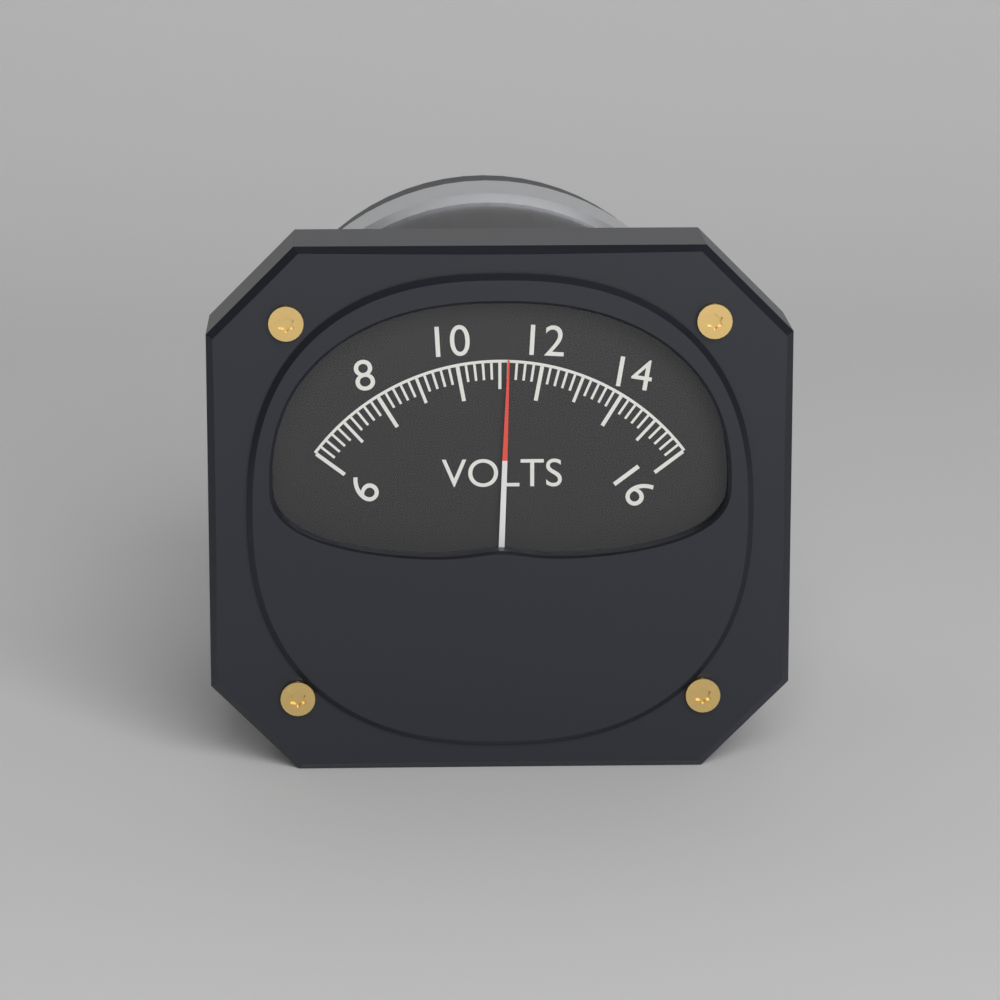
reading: 11.2 V
